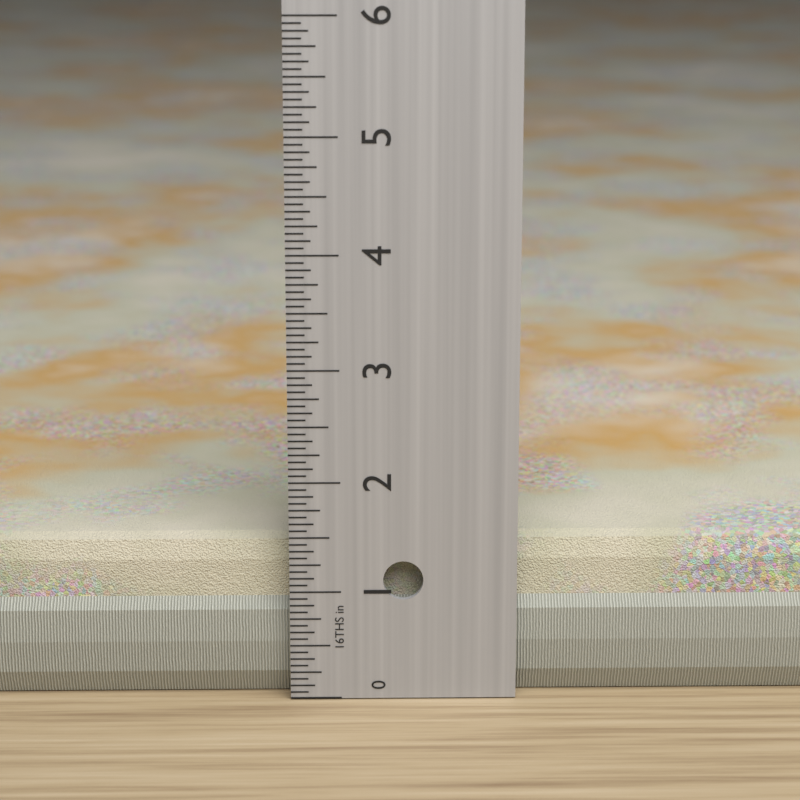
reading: 1.4375 in
